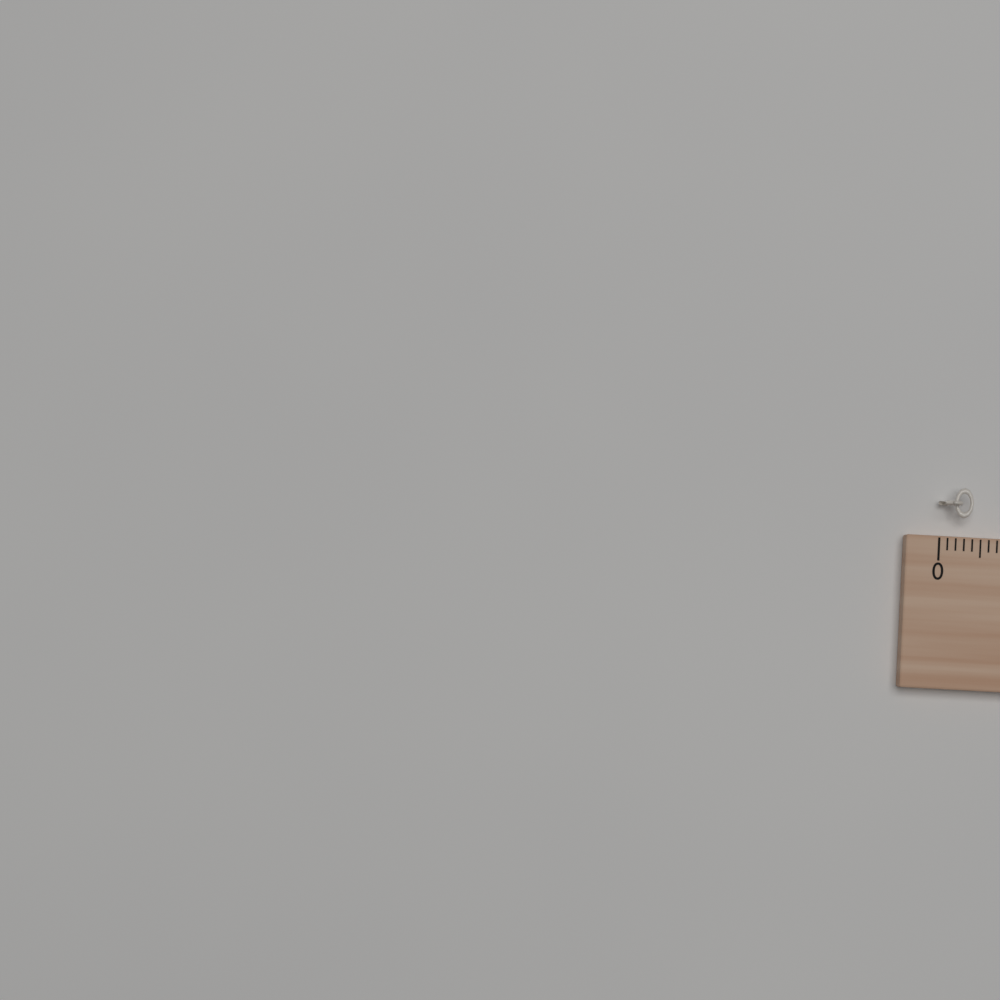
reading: 0.4 (no unit)
